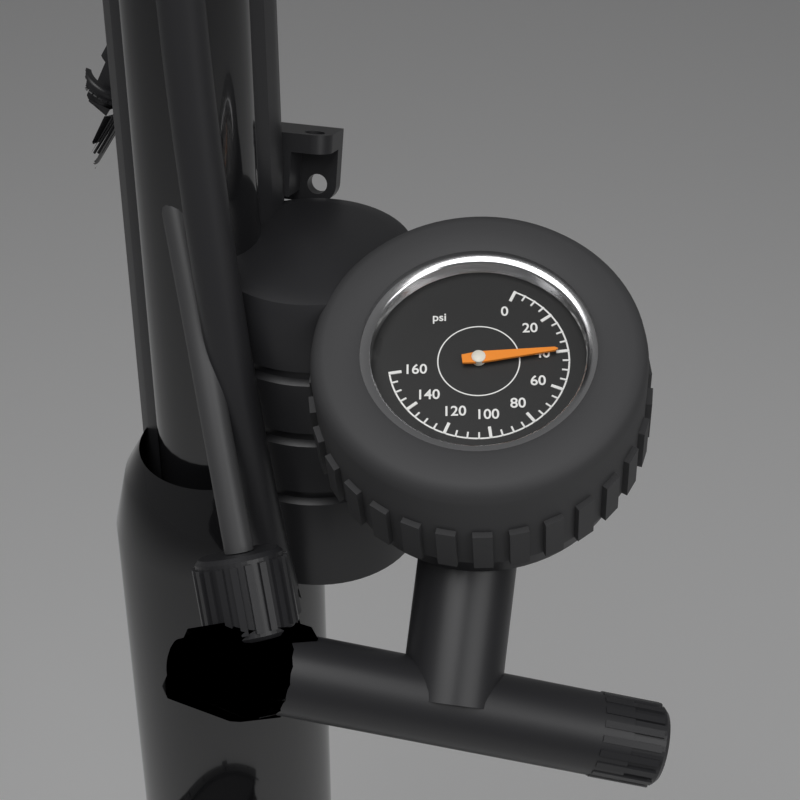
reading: 40 psi
